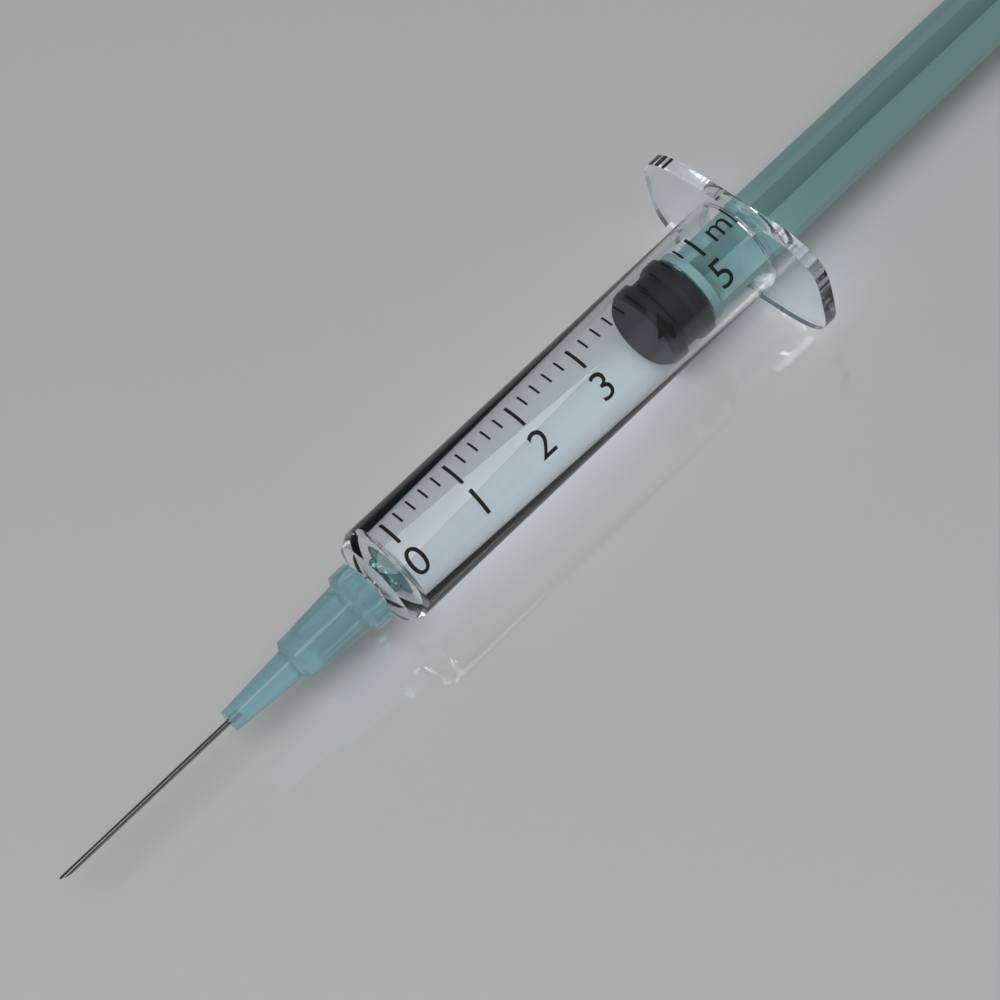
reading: 4.0 ml
